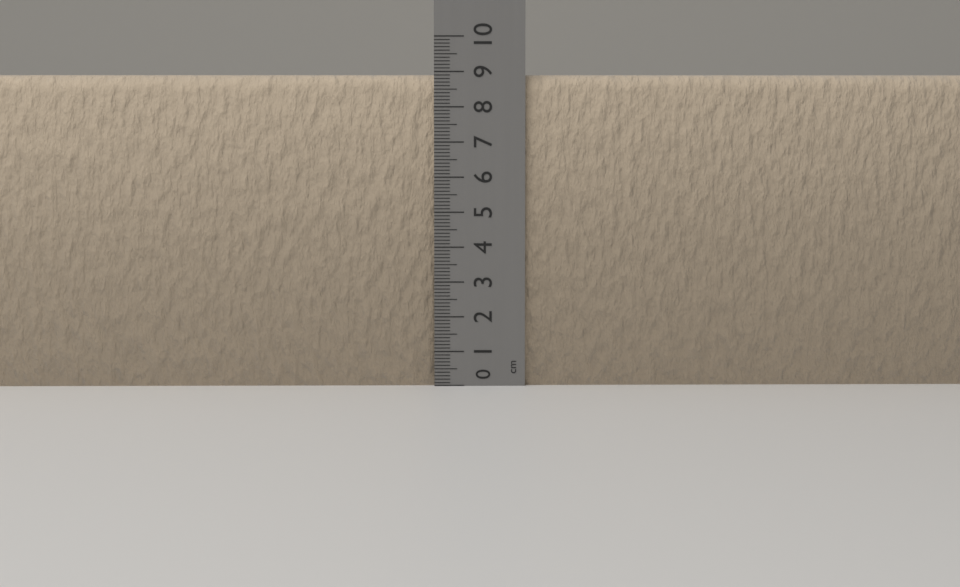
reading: 8.9 cm
